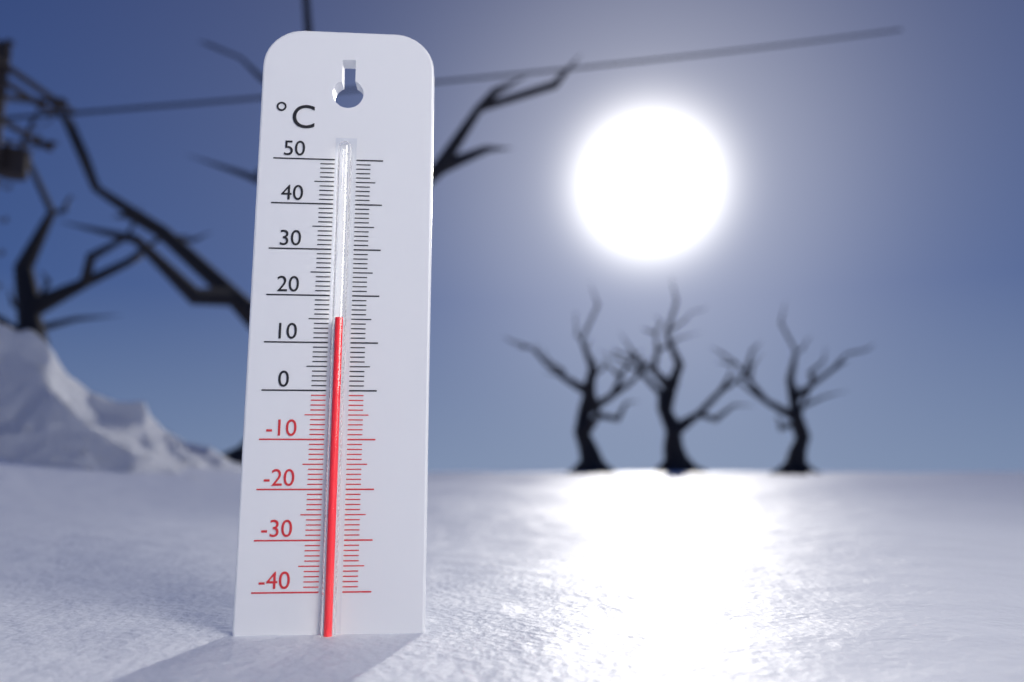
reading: 15 °C
